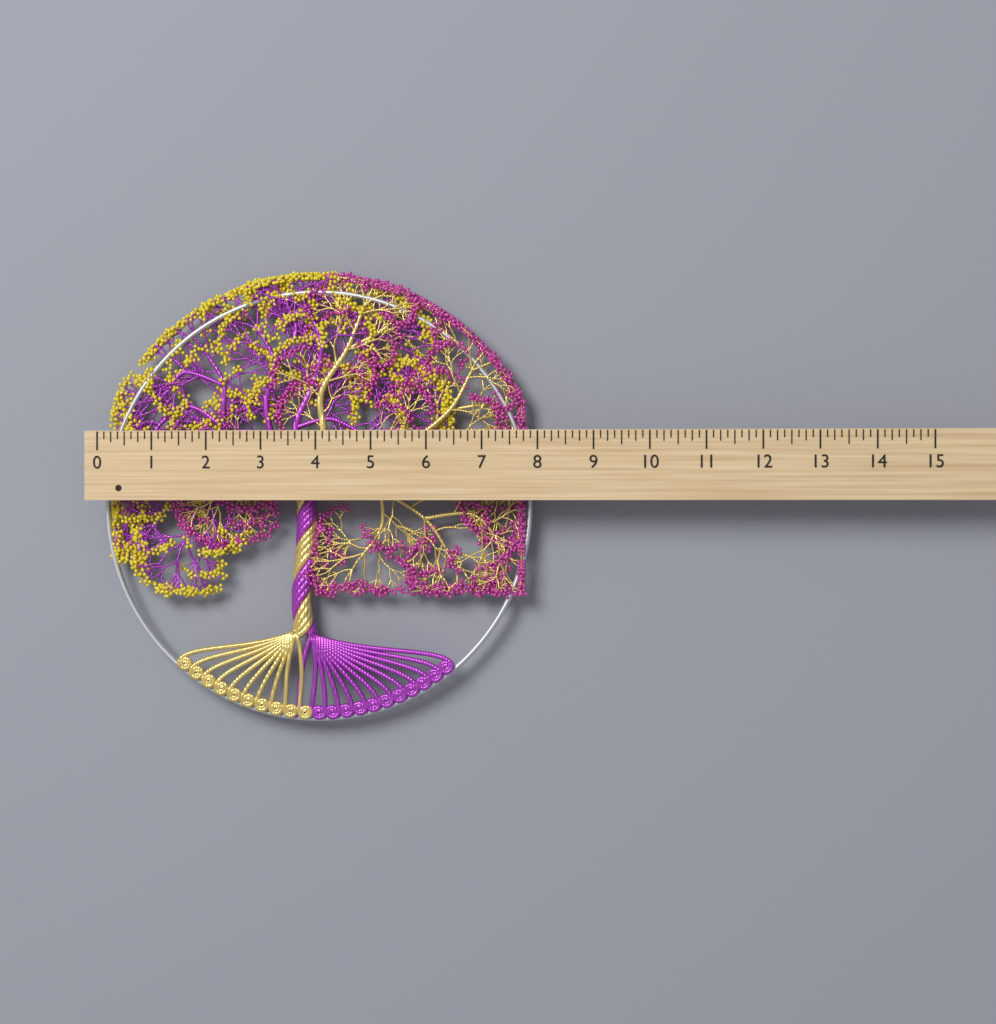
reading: 7.875 (no unit)
